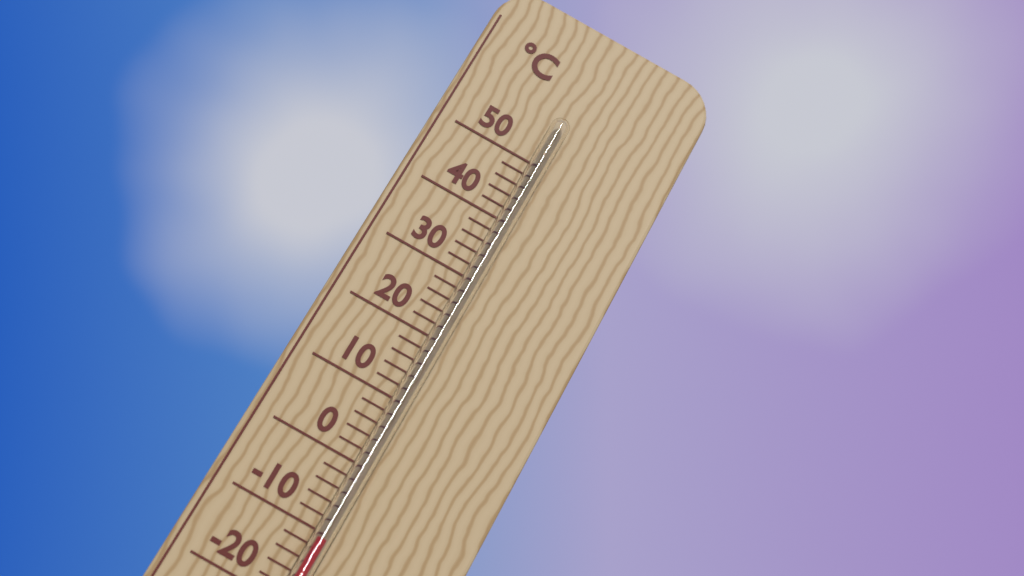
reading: -10.5 °C
